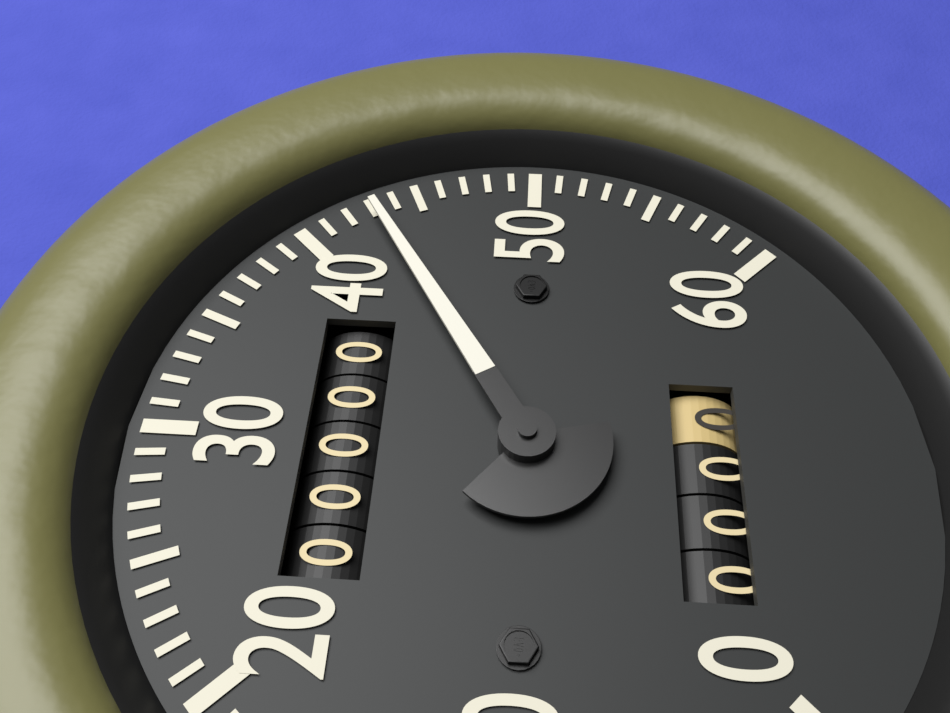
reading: 43 (no unit)
